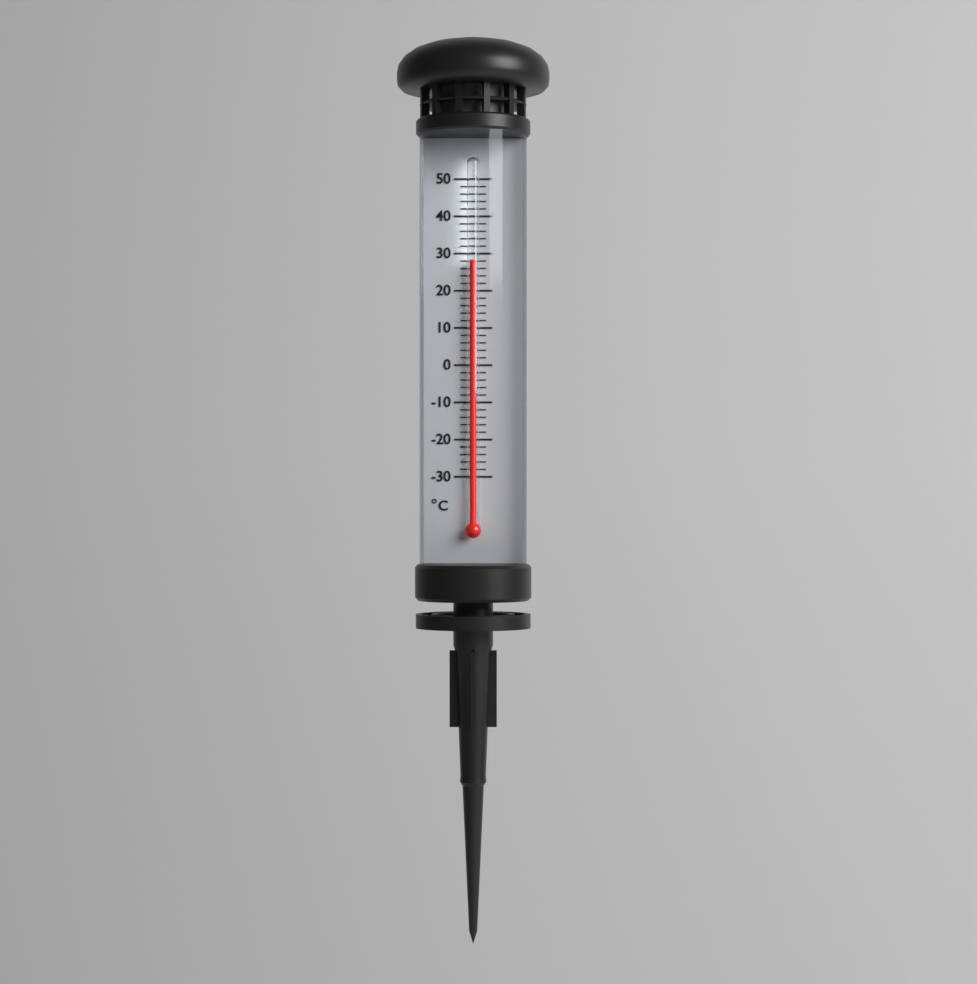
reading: 28 °C
